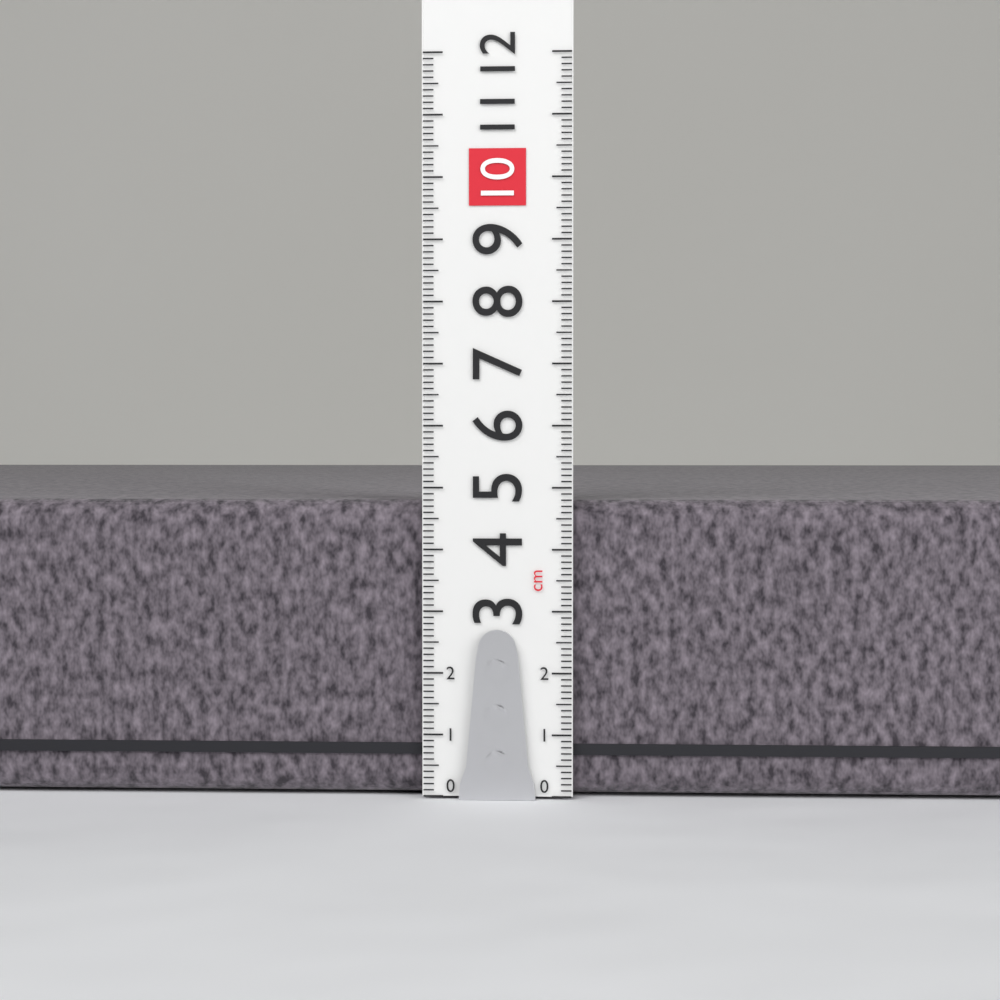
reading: 4.8 cm
